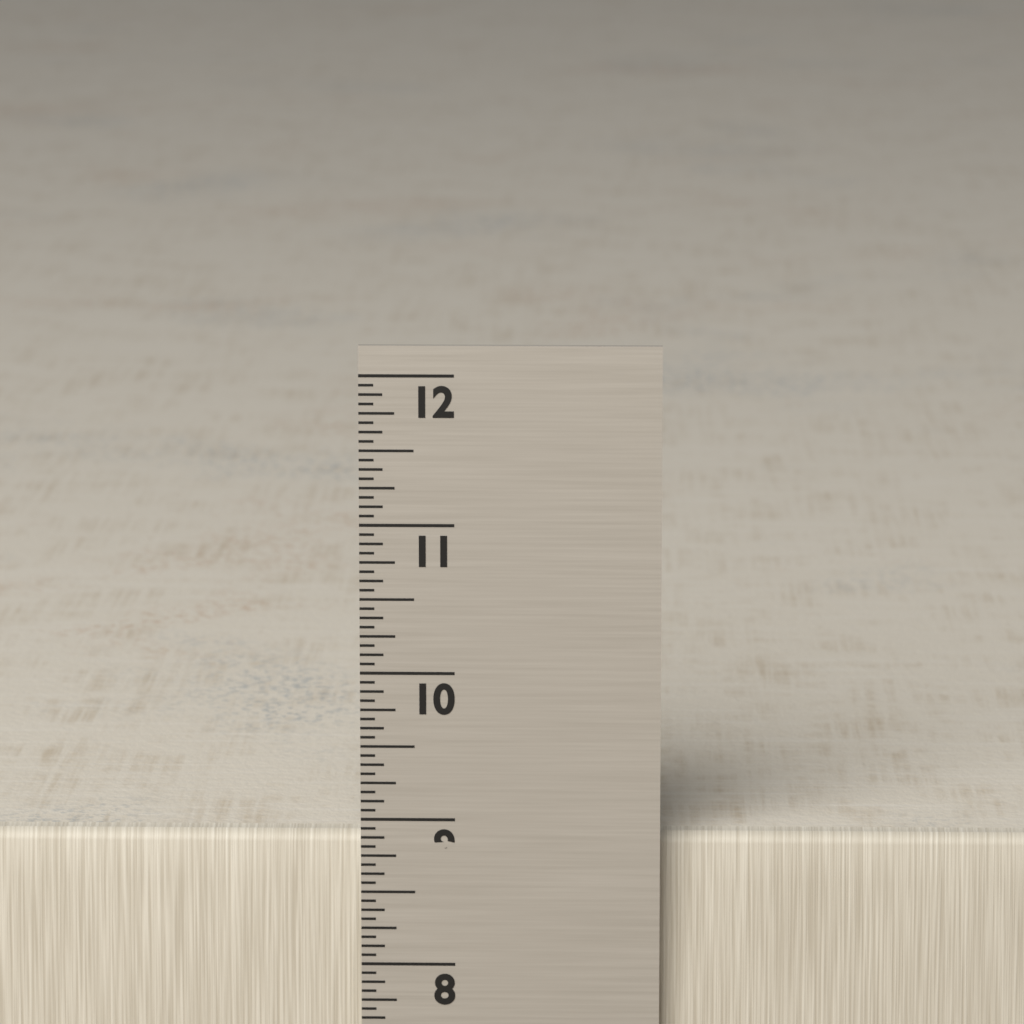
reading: 8.8750 in
